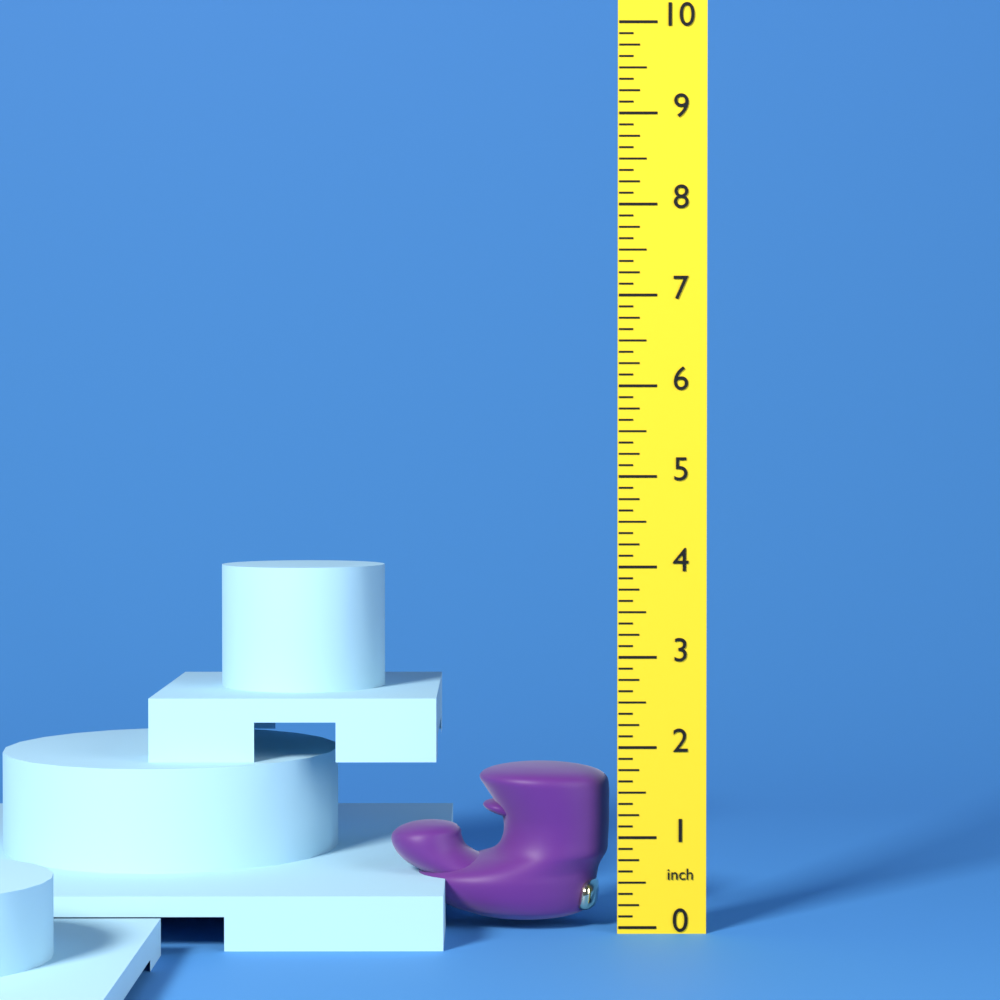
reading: 1.750 inch
